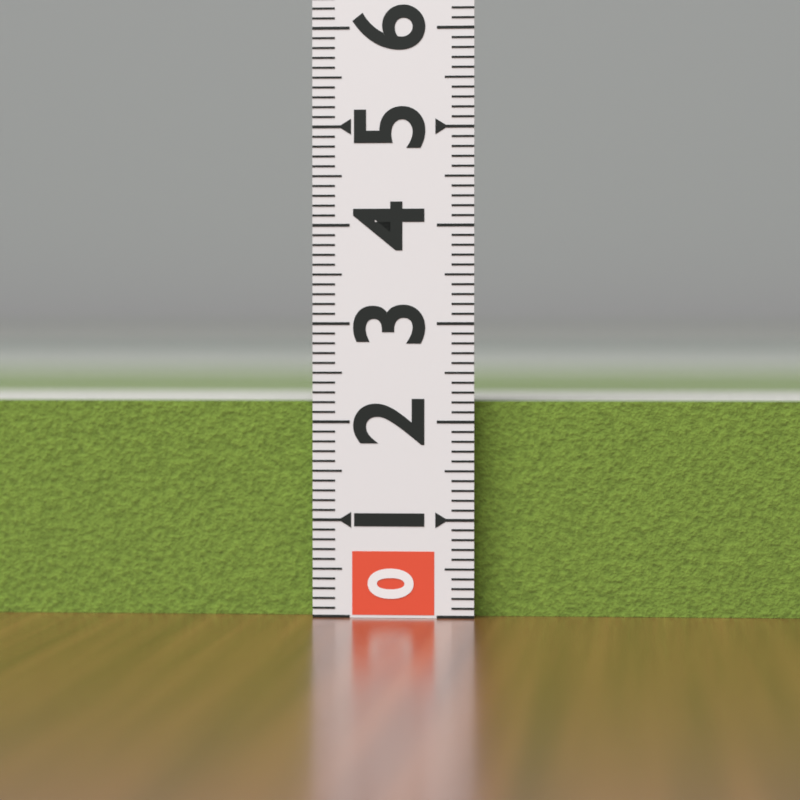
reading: 2.2 (no unit)
